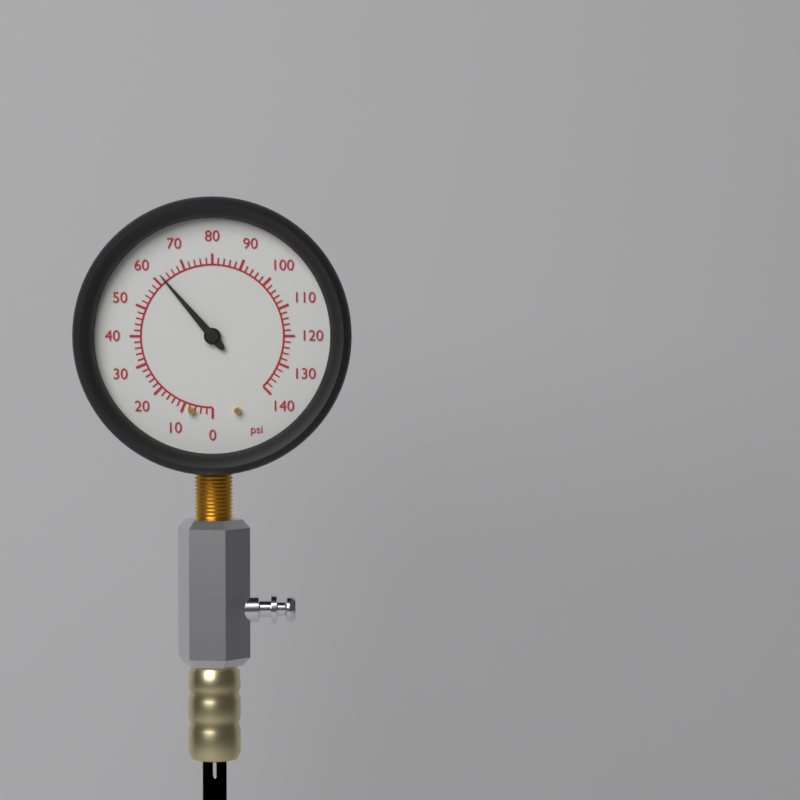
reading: 62 psi
